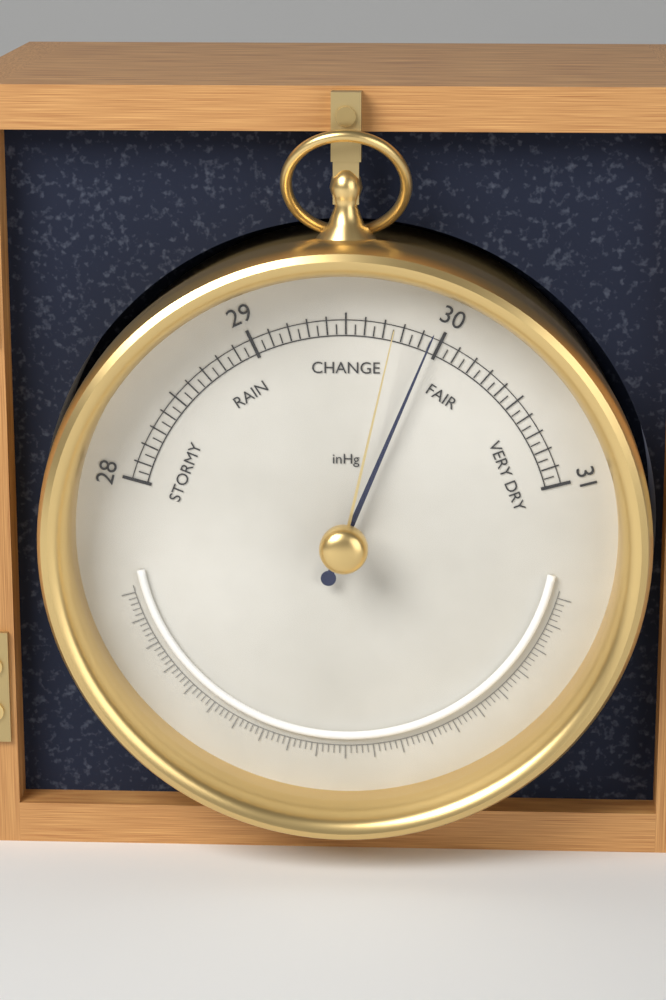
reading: 29.95 inHg
